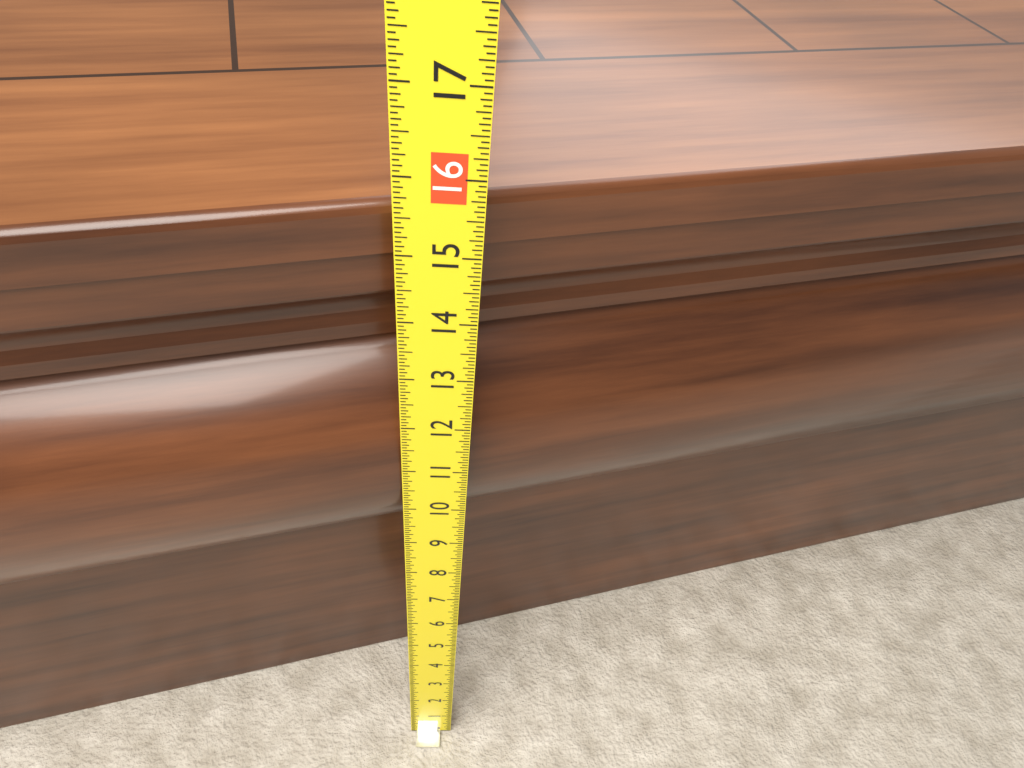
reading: 15.3750 (no unit)
